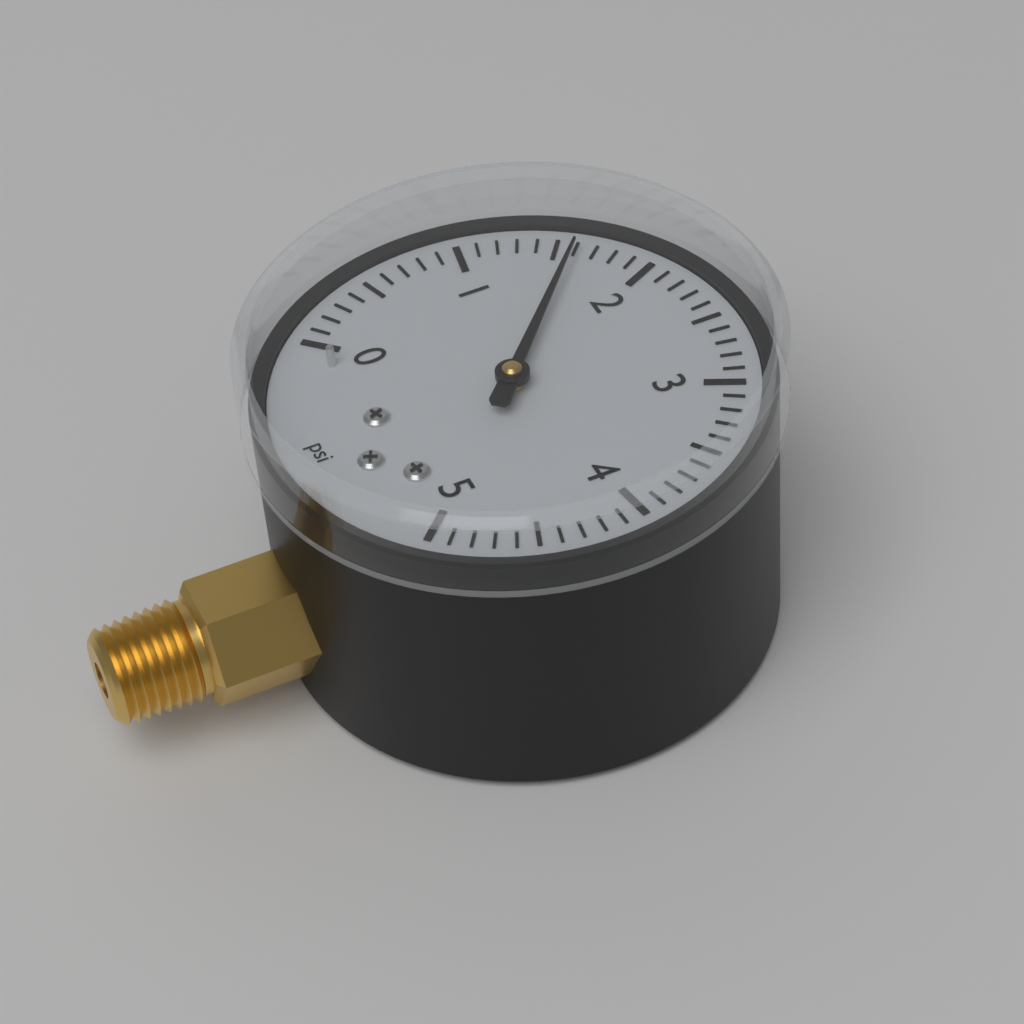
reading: 1.6 psi
